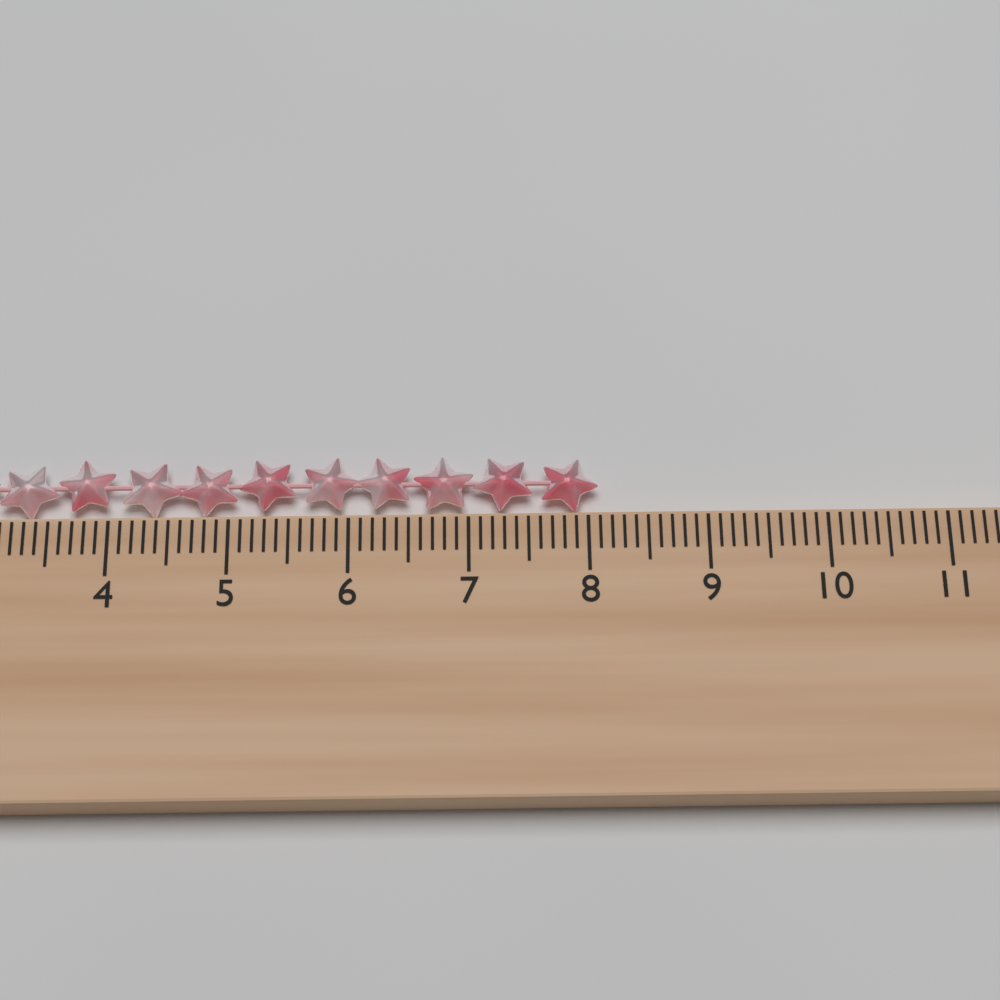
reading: 8.1 cm
